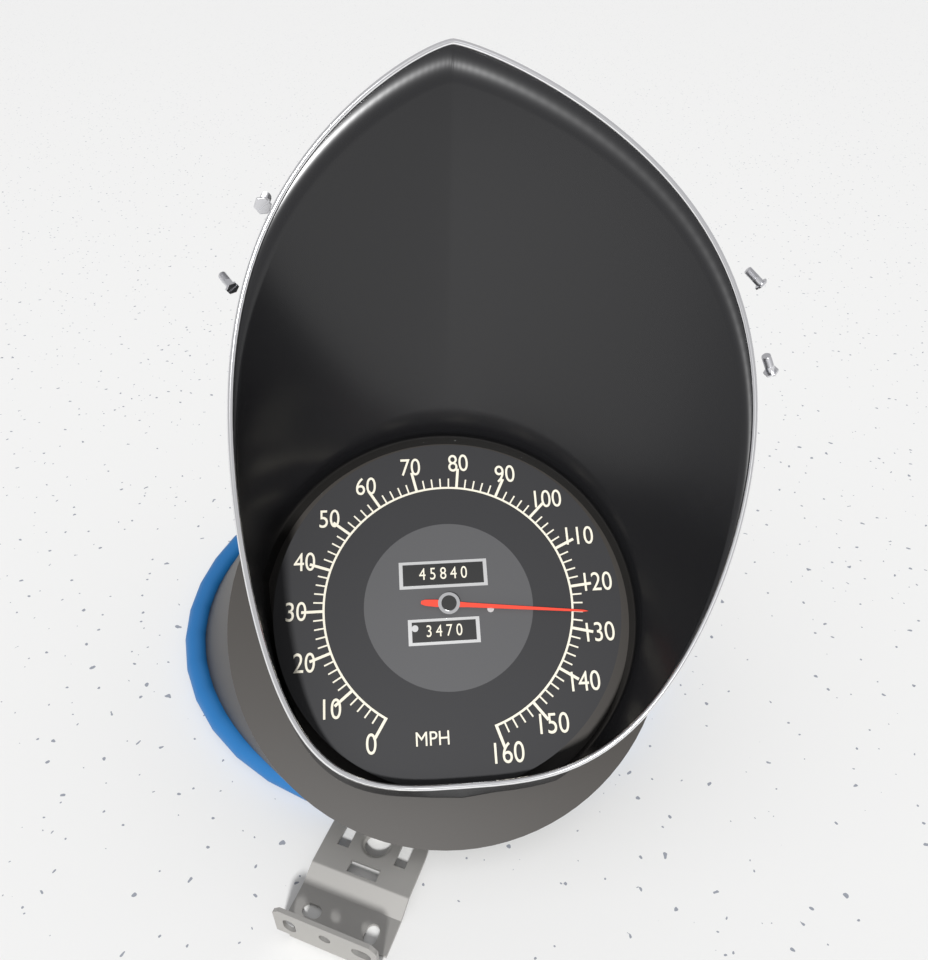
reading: 126 MPH
